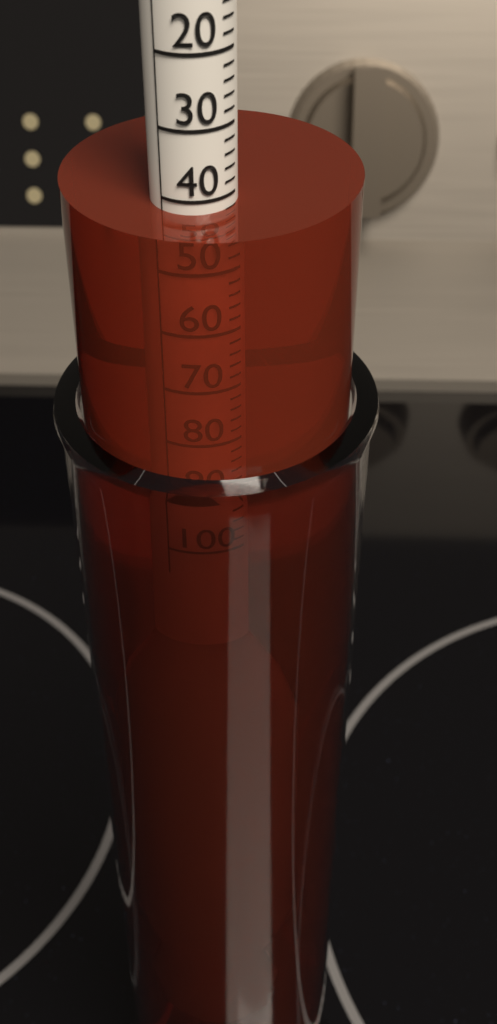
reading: 42 (no unit)
